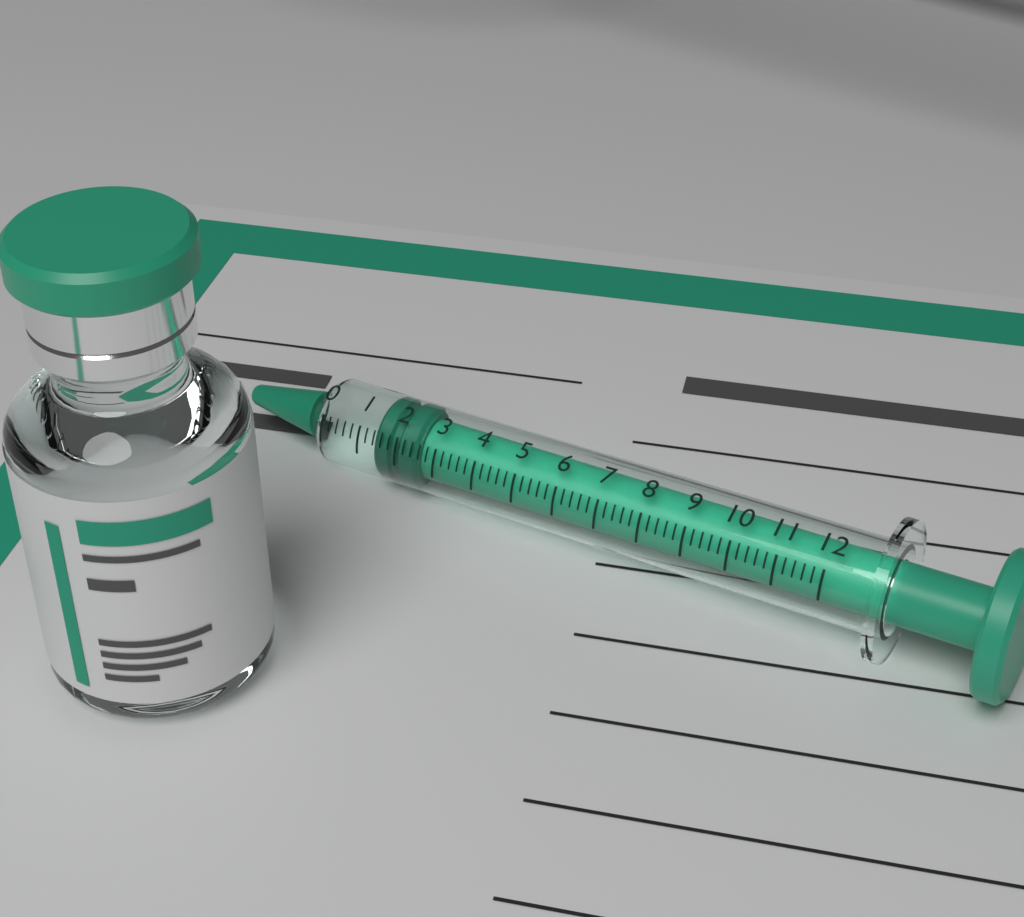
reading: 1.4 (no unit)
